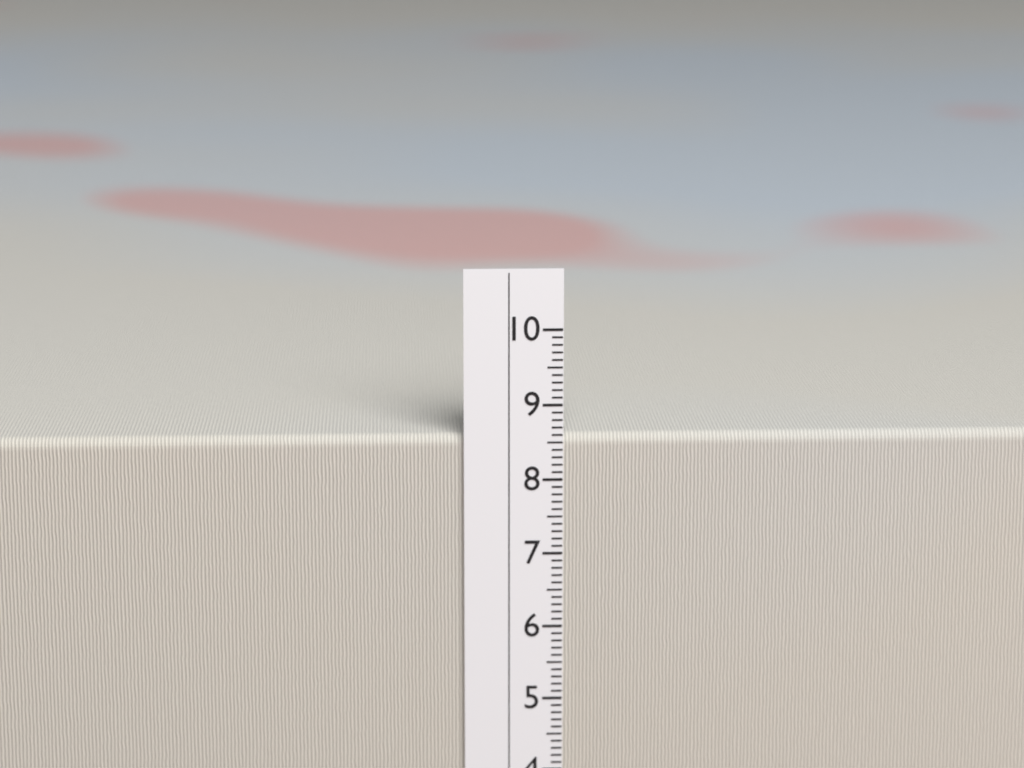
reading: 8.6 cm
